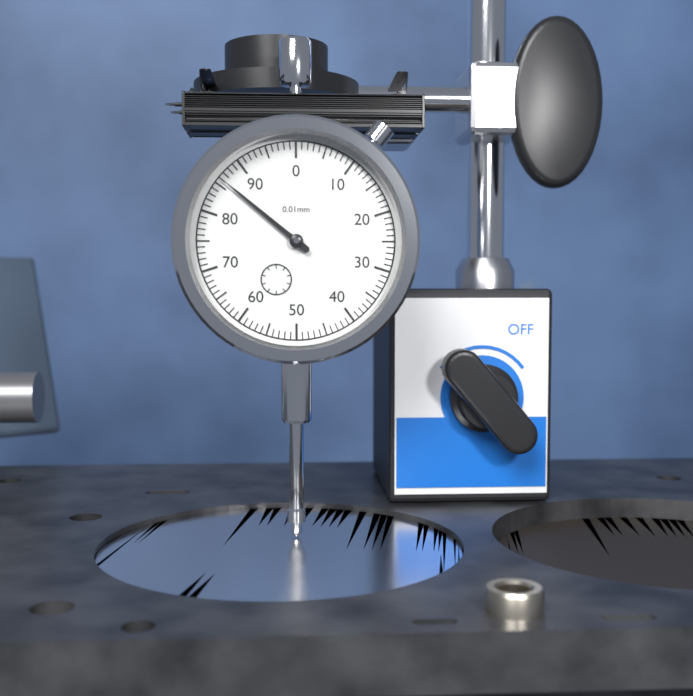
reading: 86 0.01mm
